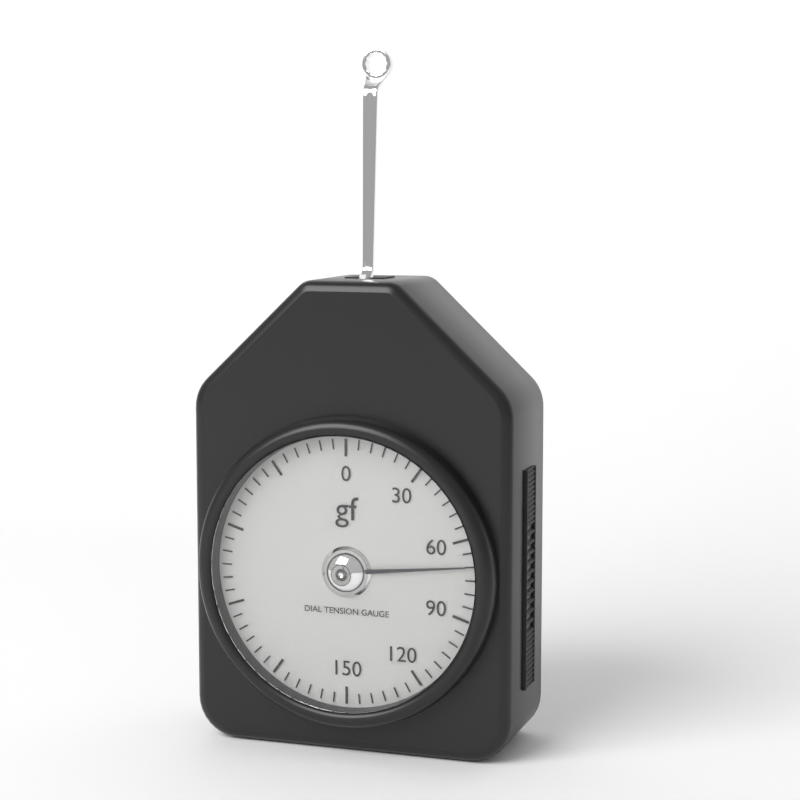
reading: 70 gf
